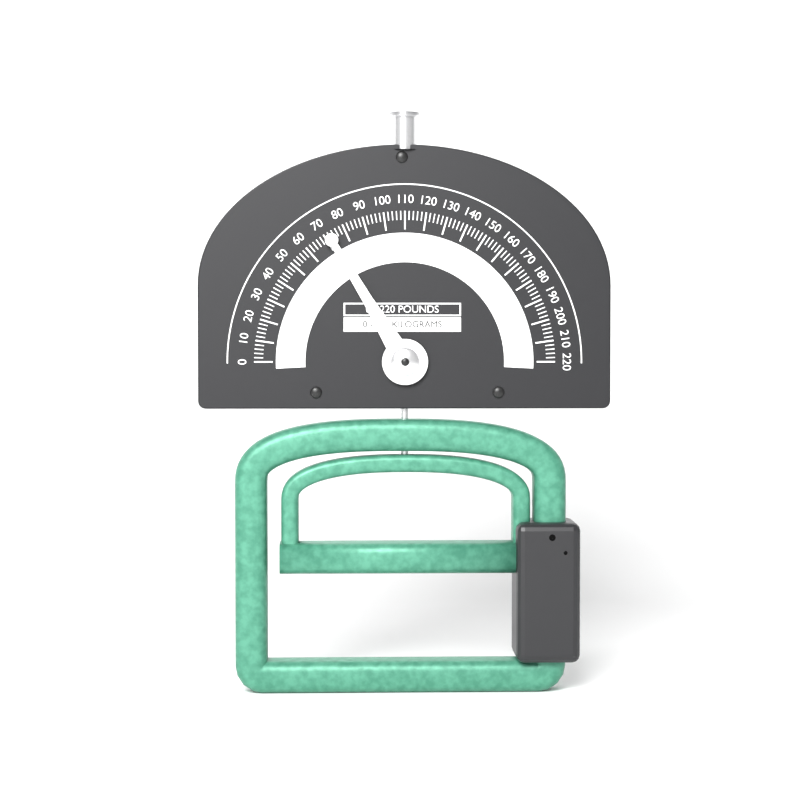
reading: 72 lb
